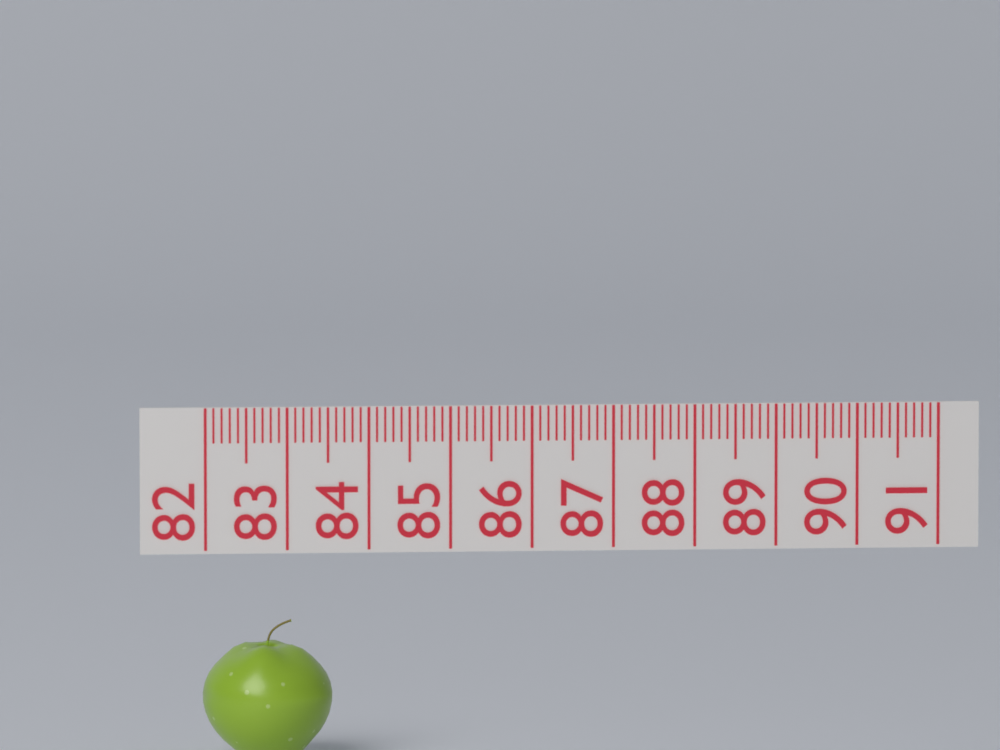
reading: 83.6 (no unit)
